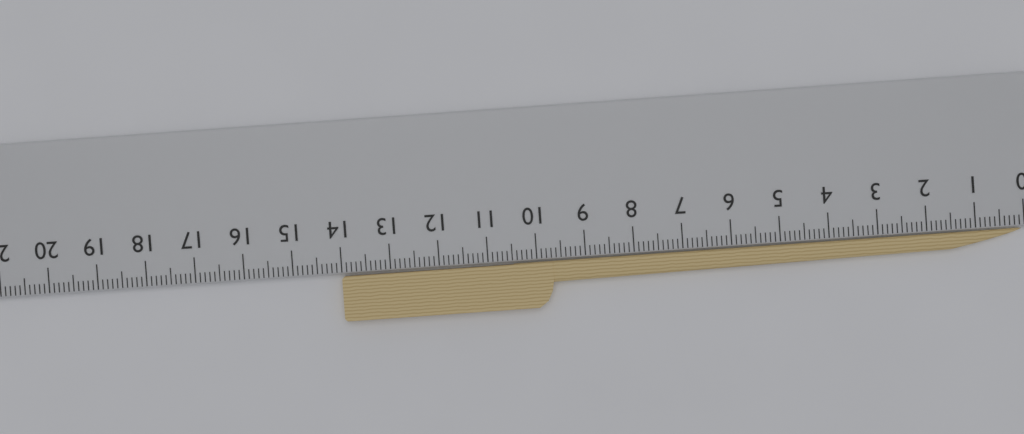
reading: 14.0 cm
